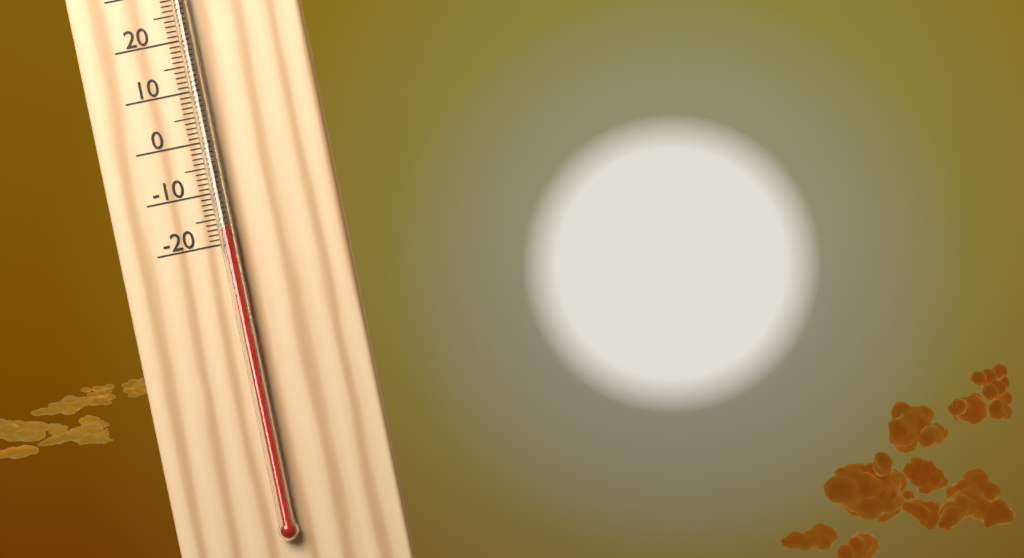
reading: -17 °C
